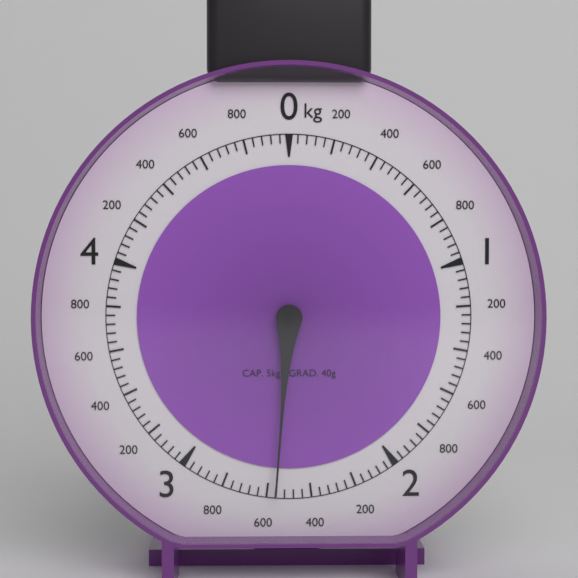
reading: 2.56 kg
